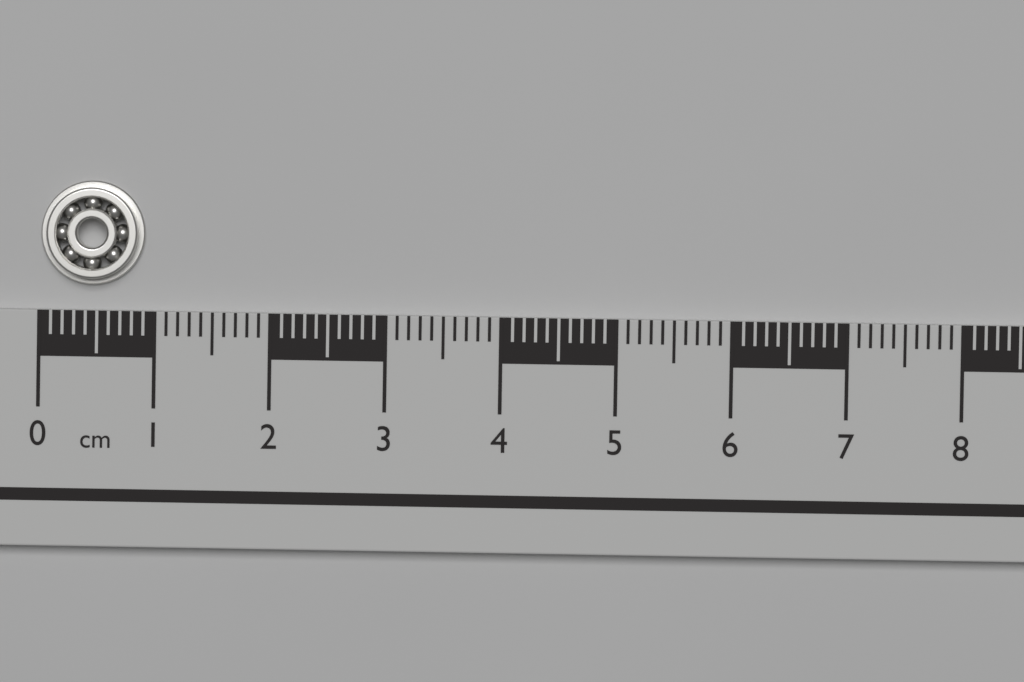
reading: 0.9 cm
